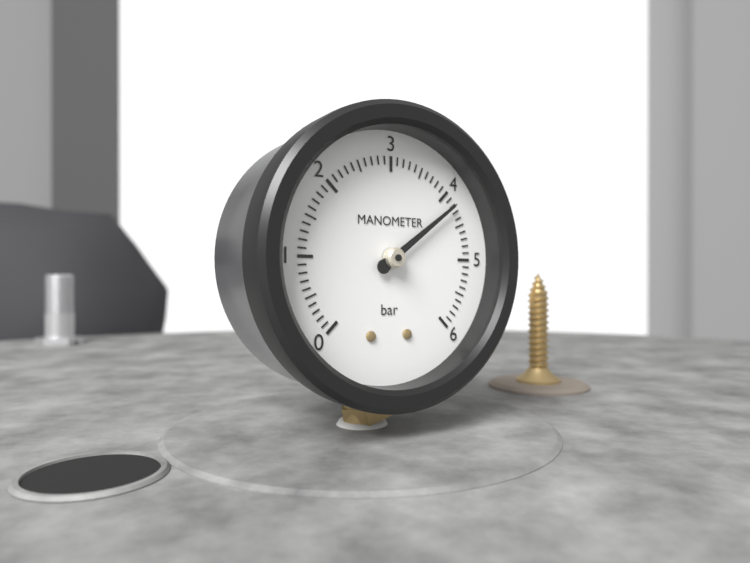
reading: 4.2 bar
